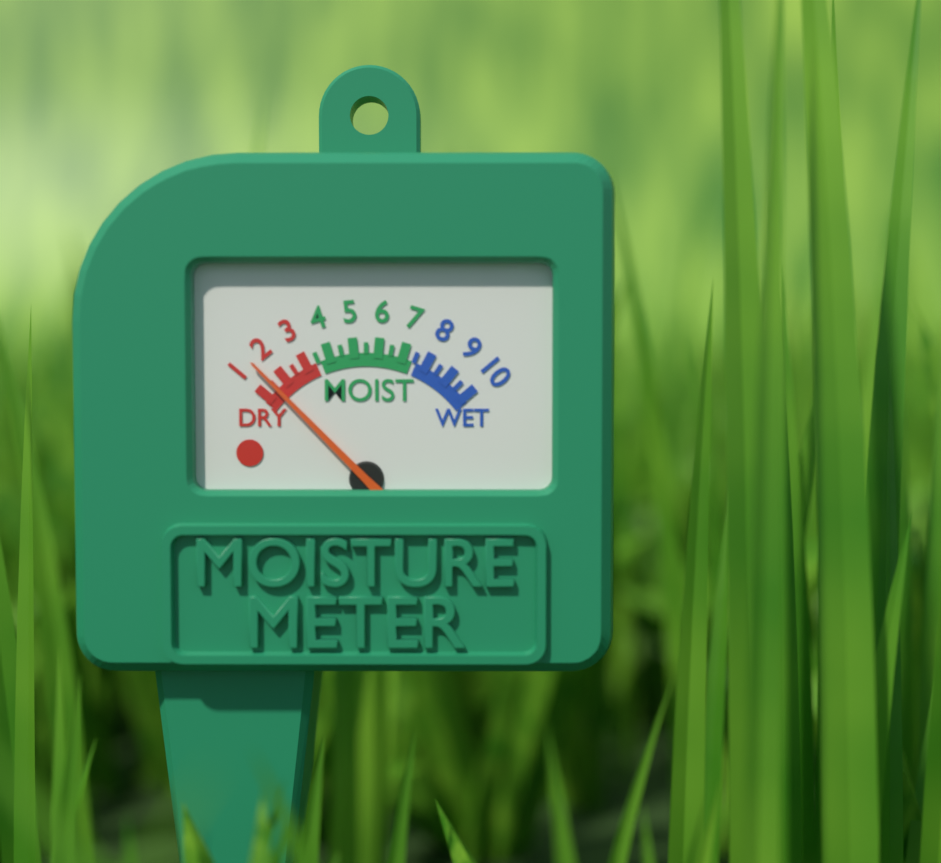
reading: 1.5 (no unit)
